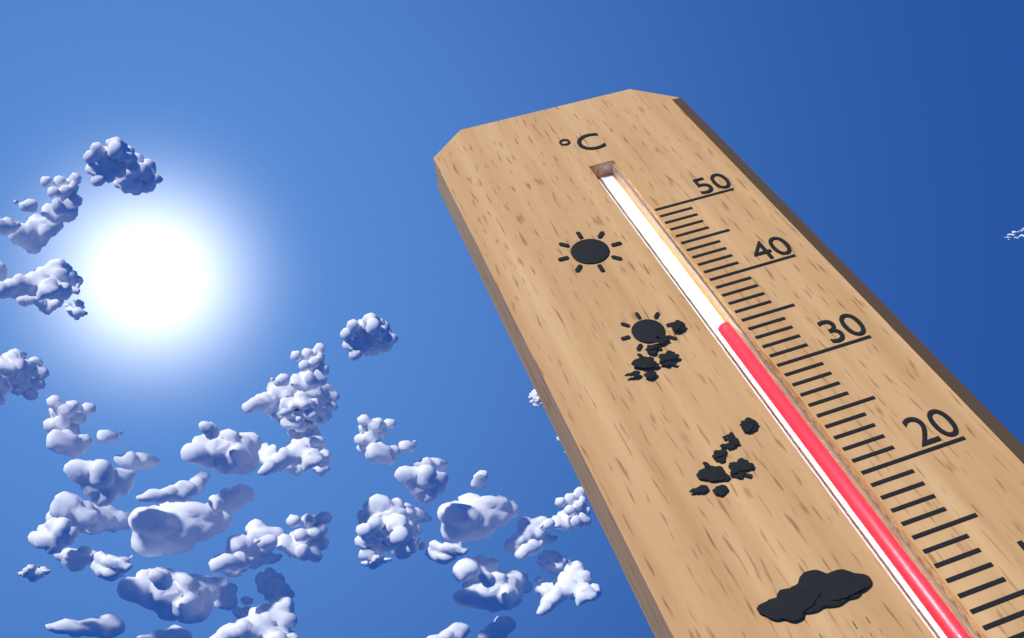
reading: 35 °C
